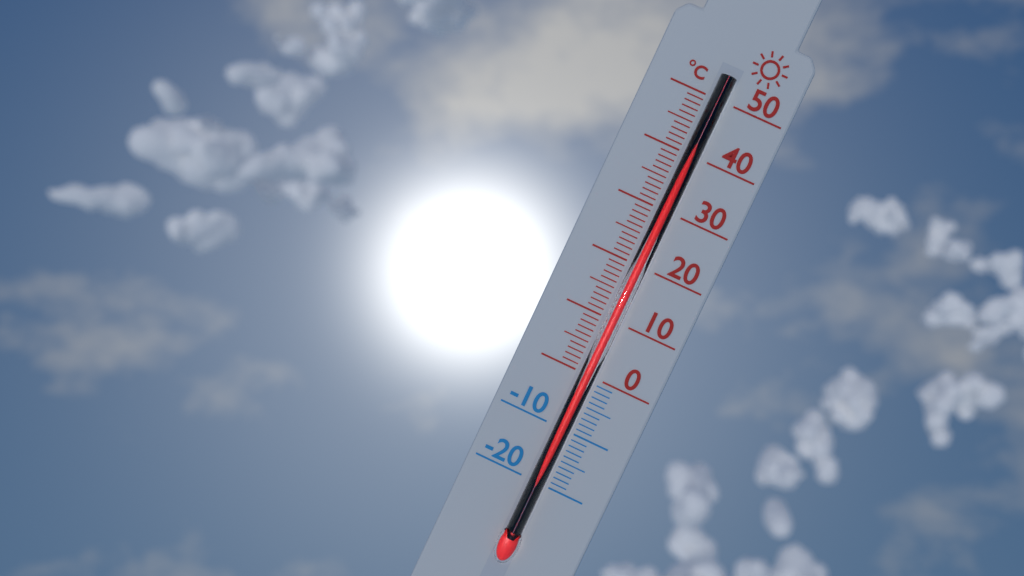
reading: 43 °C
